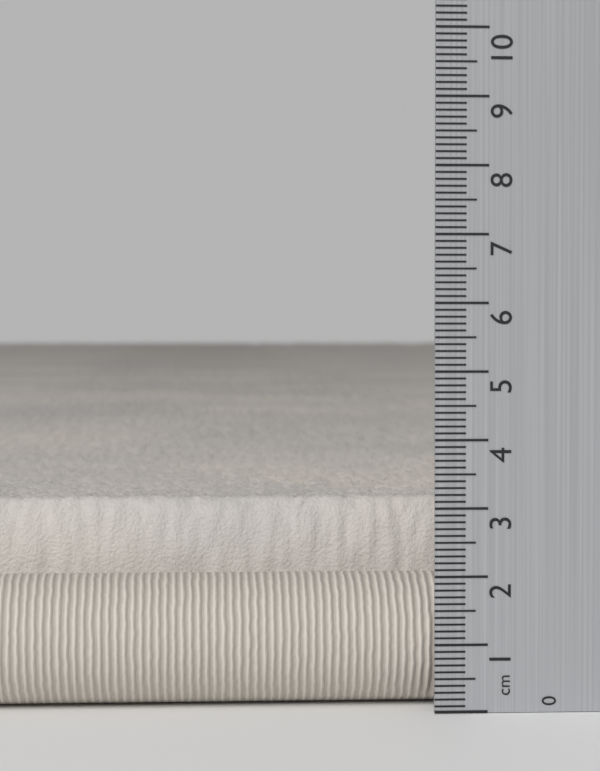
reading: 3.0 cm
